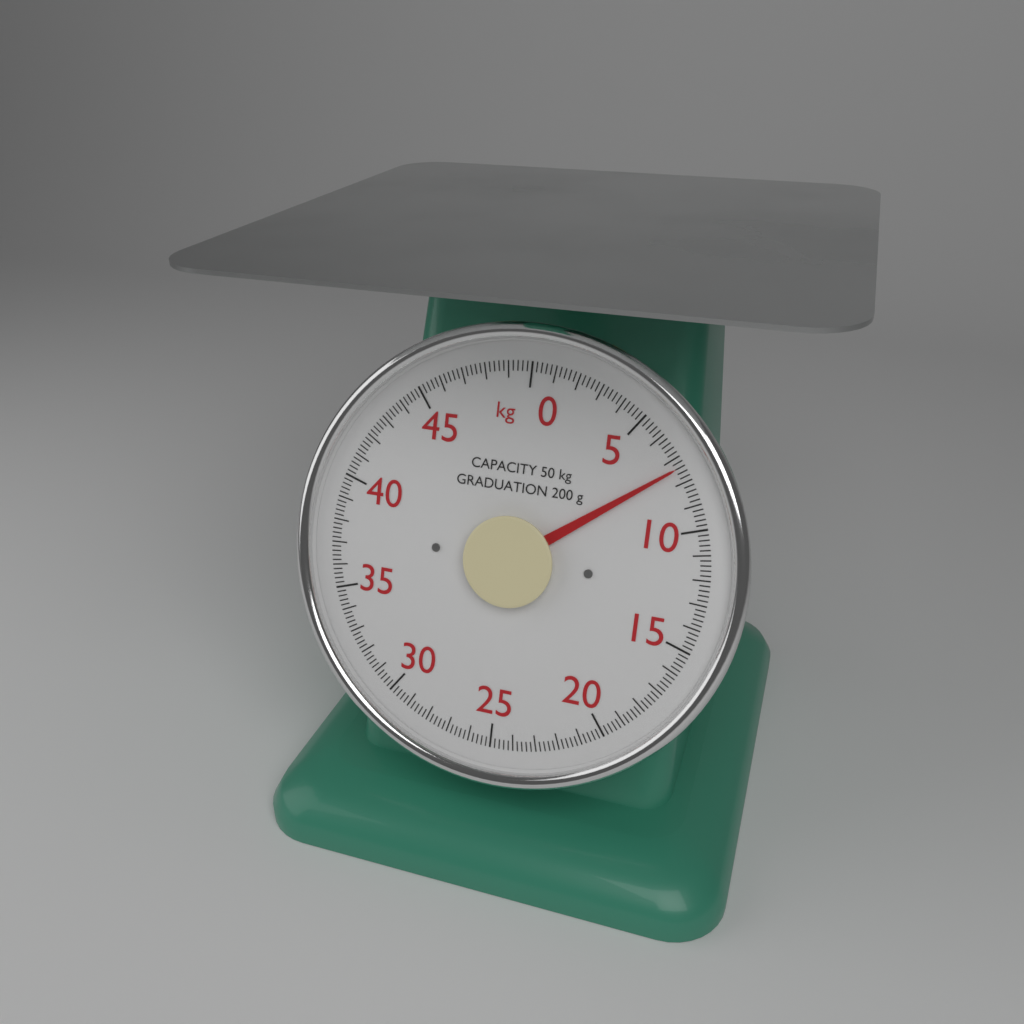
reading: 7.4 kg
